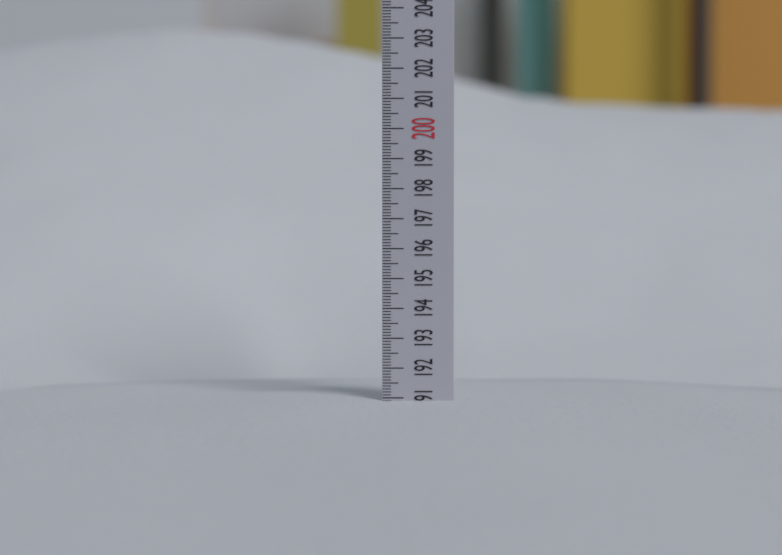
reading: 190.9 (no unit)
